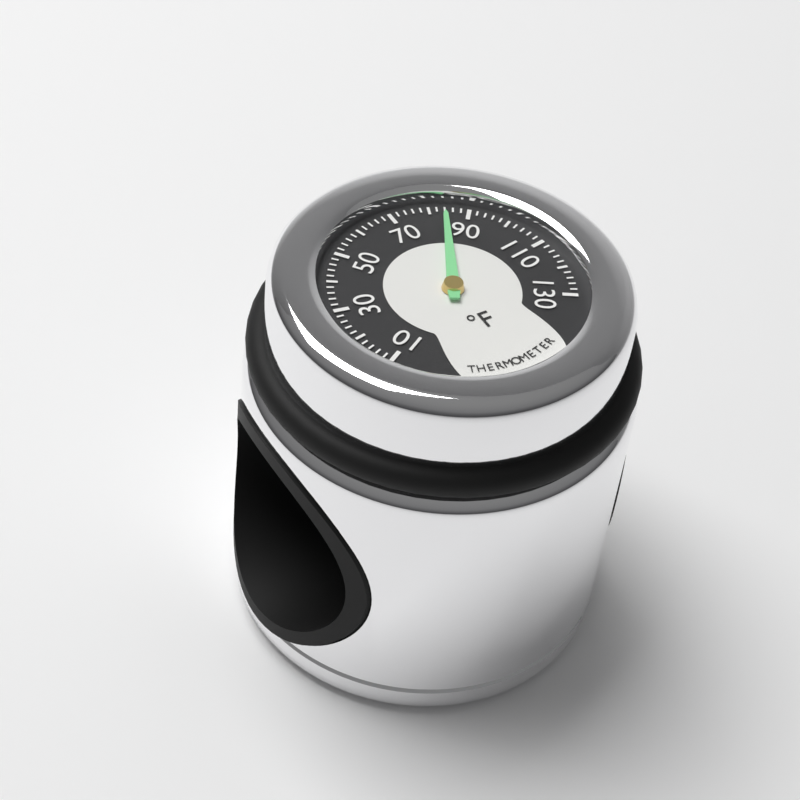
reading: 84 °F
